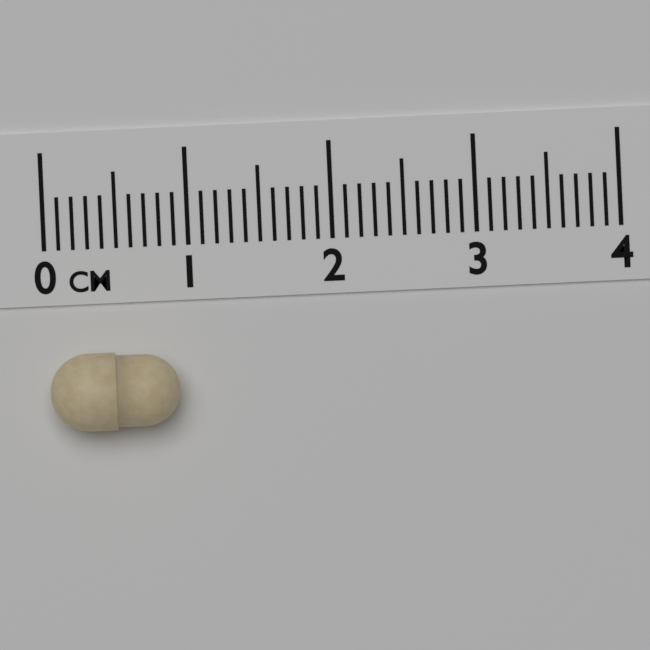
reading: 0.9 cm
